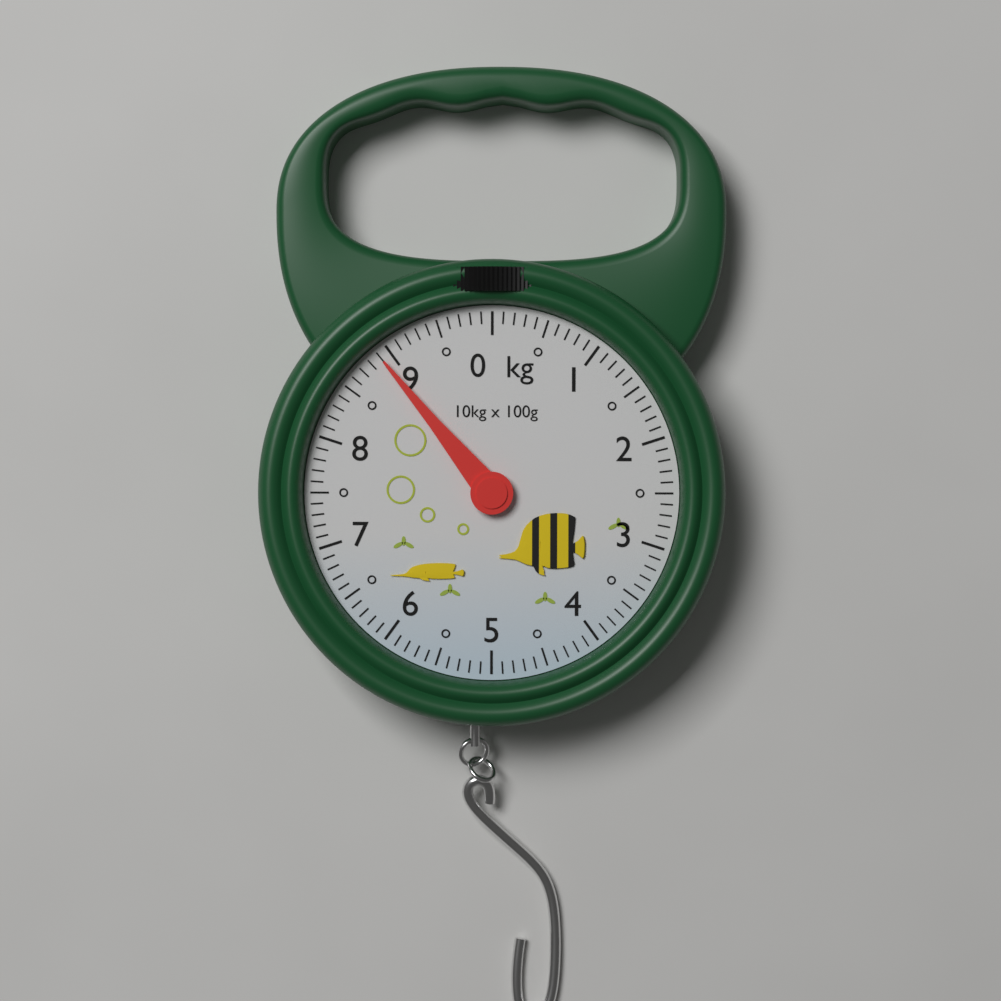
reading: 8.9 kg
